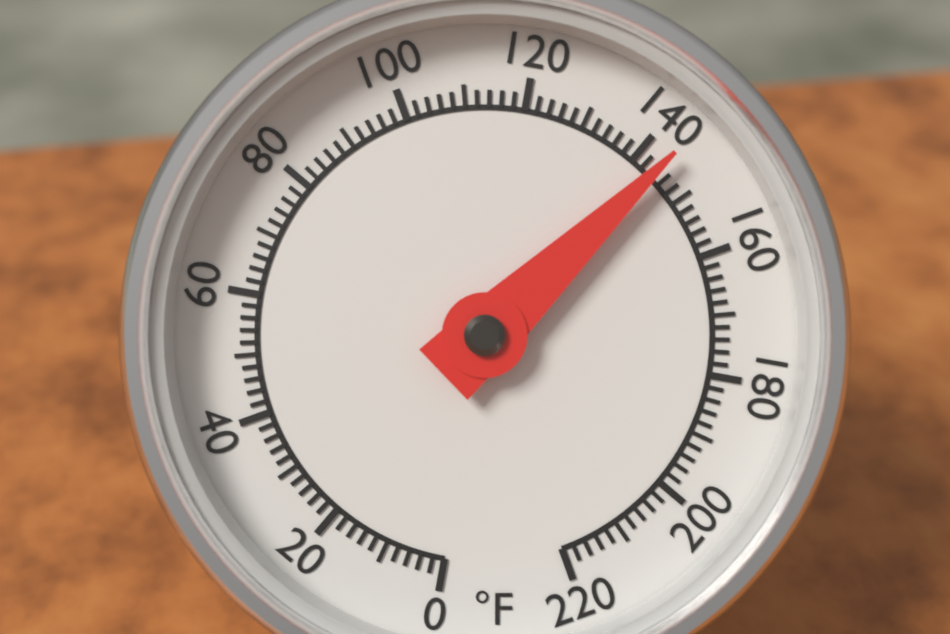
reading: 144 °F
